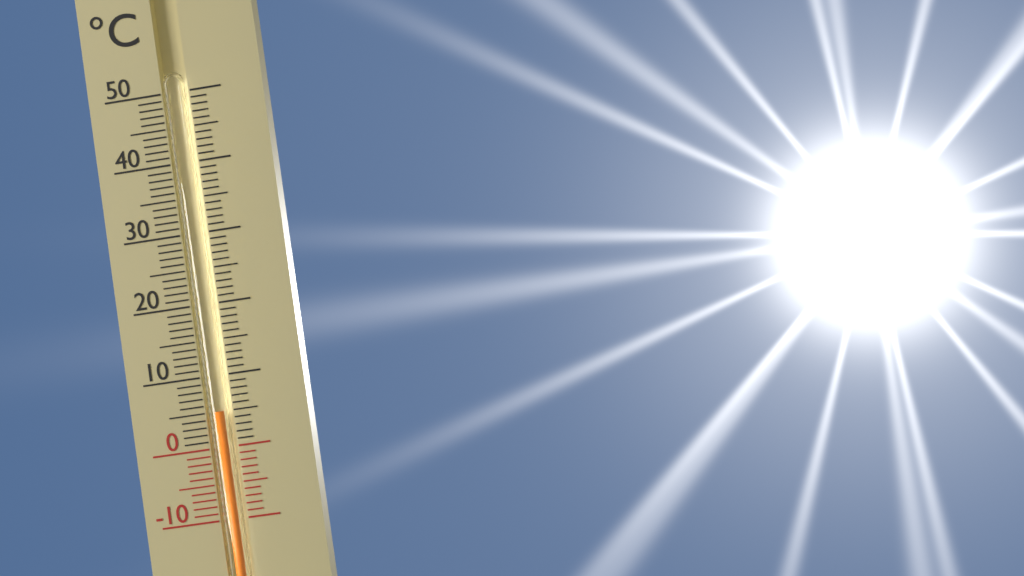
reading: 5 °C
